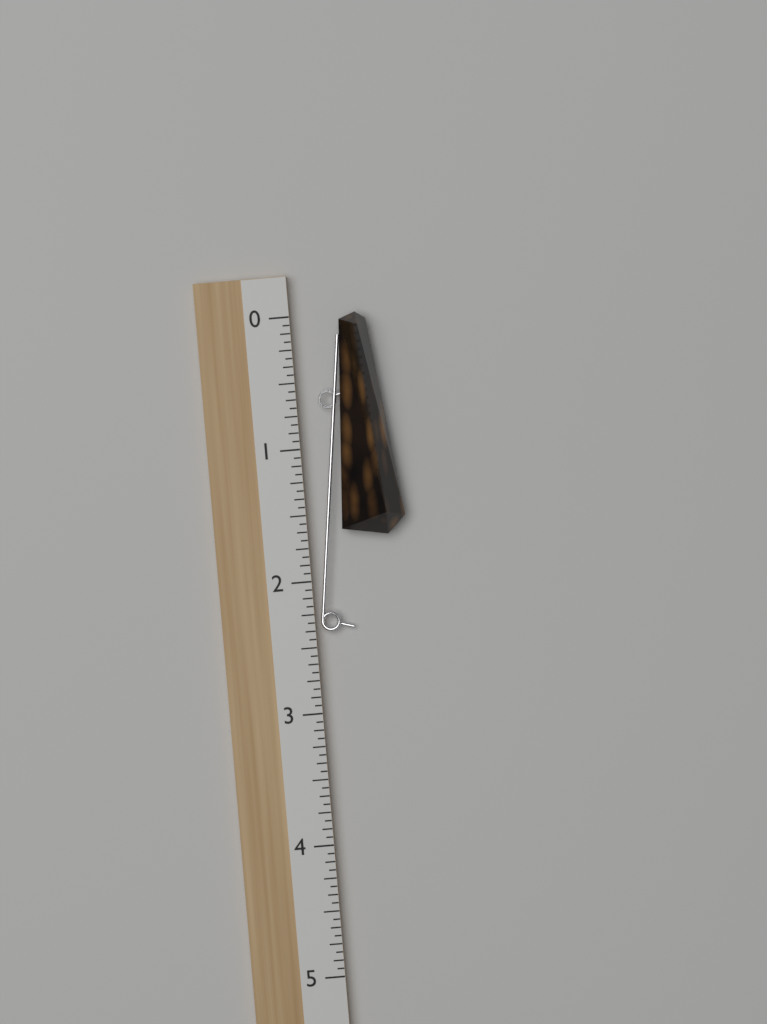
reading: 1.6875 (no unit)
